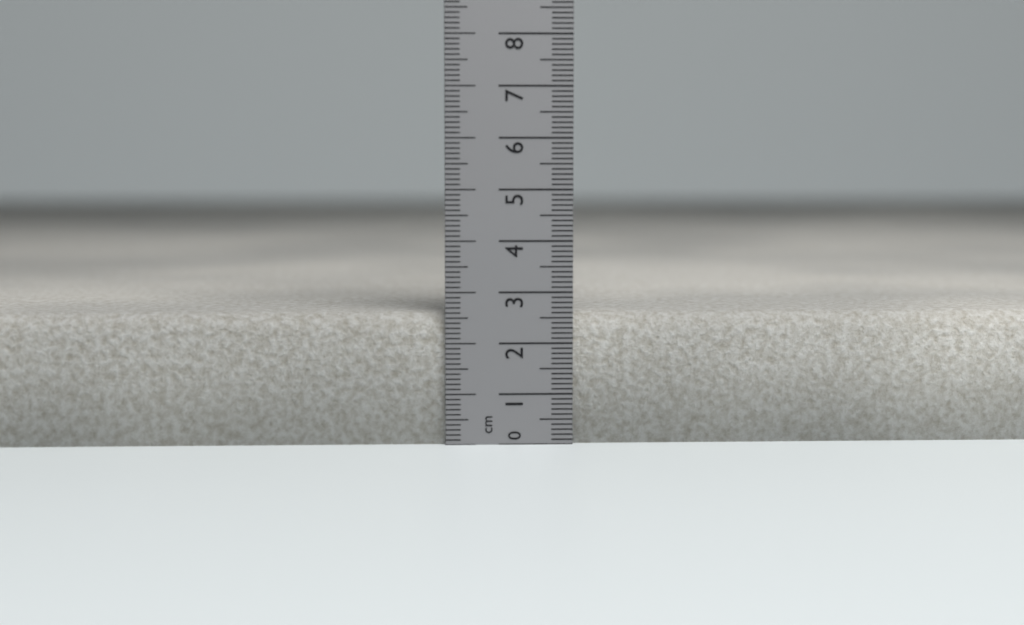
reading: 2.6 cm
